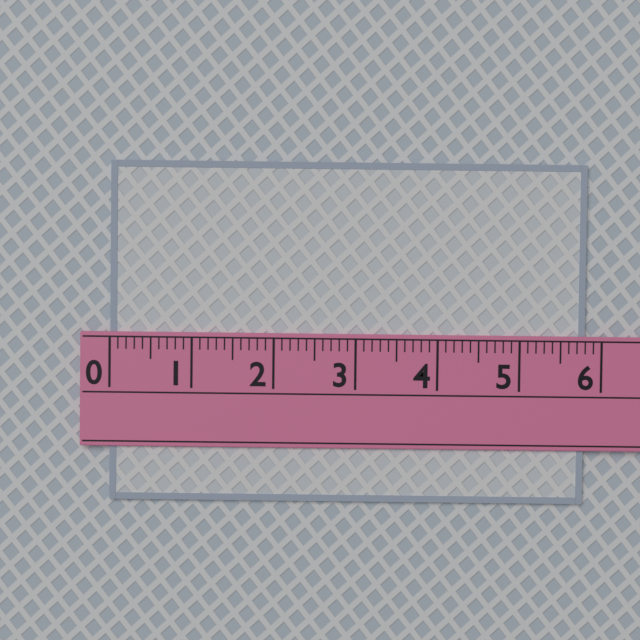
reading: 5.8 (no unit)
